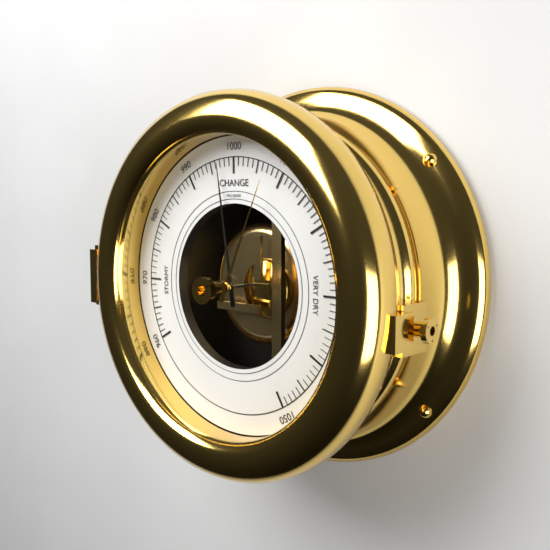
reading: 997 mbar
